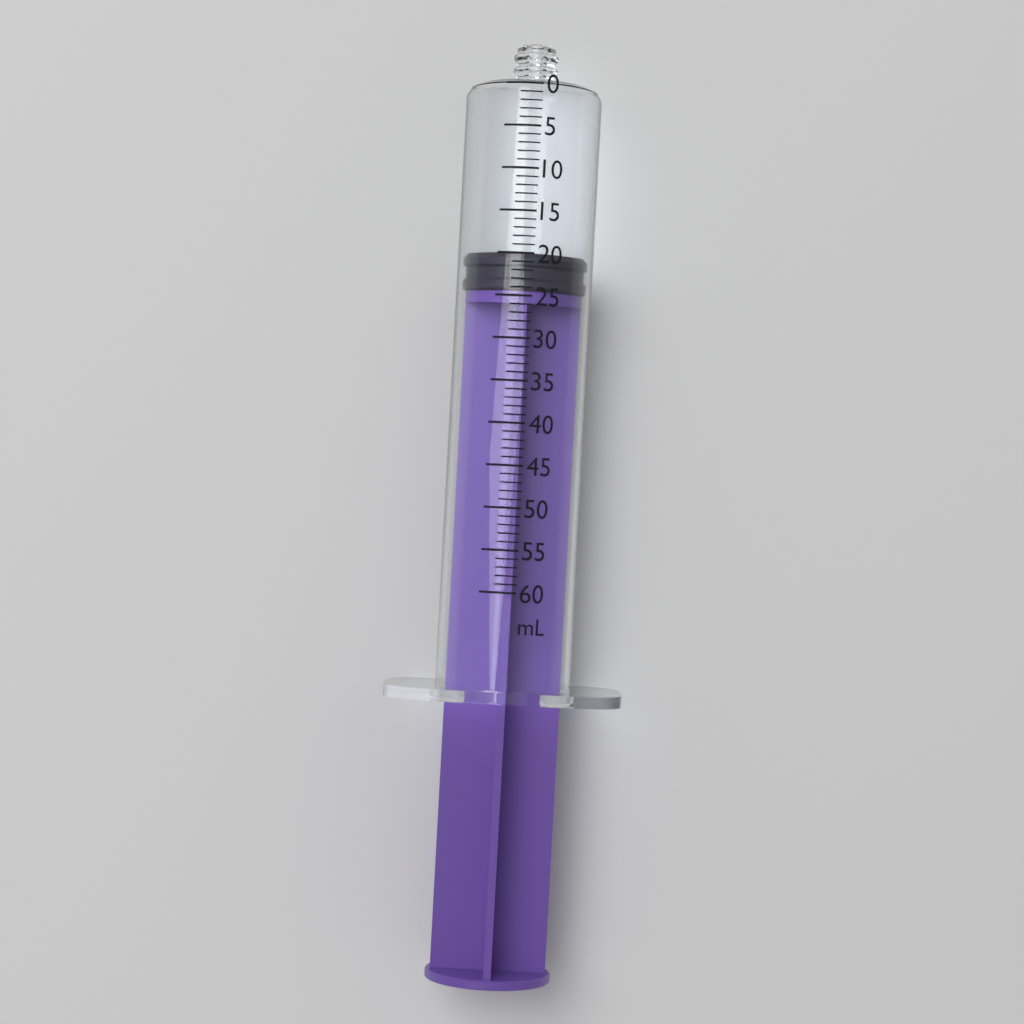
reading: 20 mL
